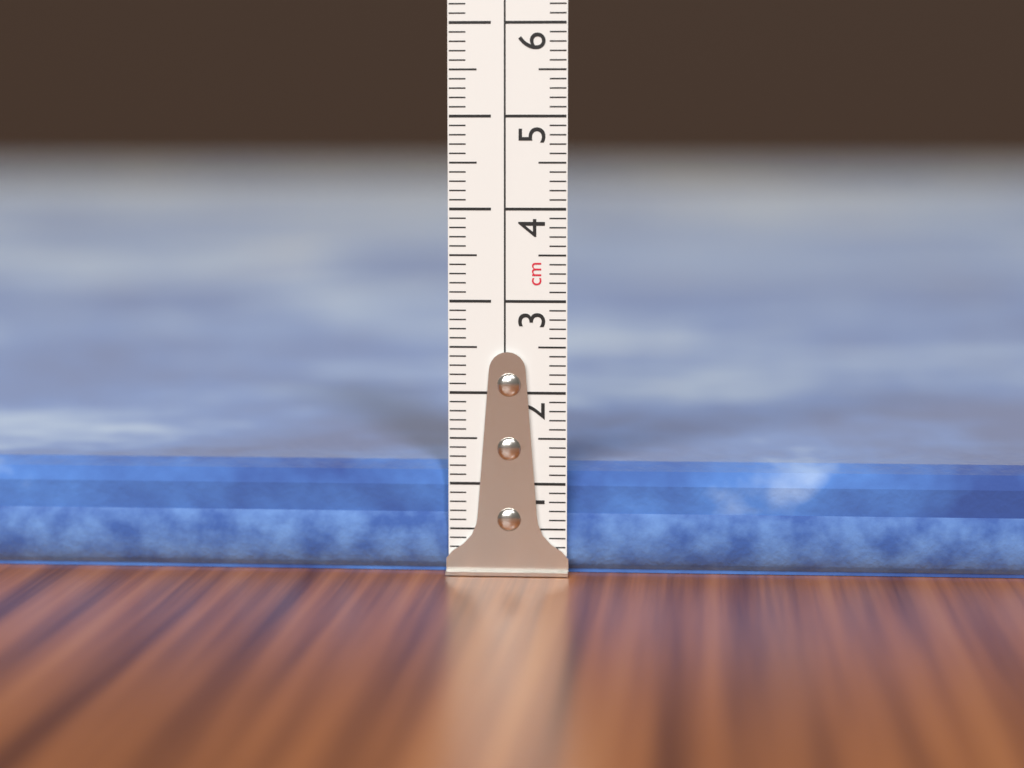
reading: 1.2 cm
